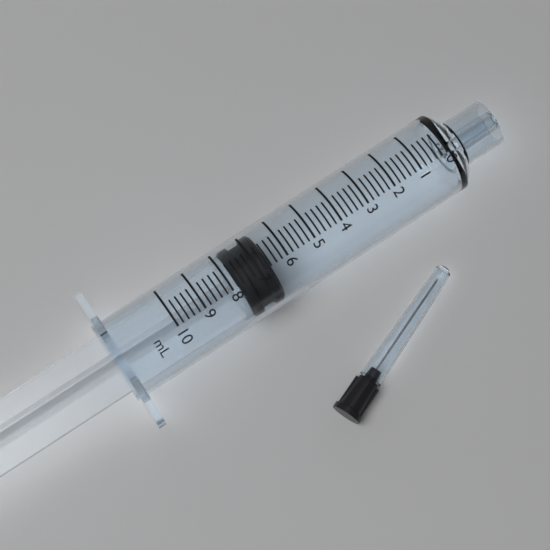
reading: 6.6 ml
